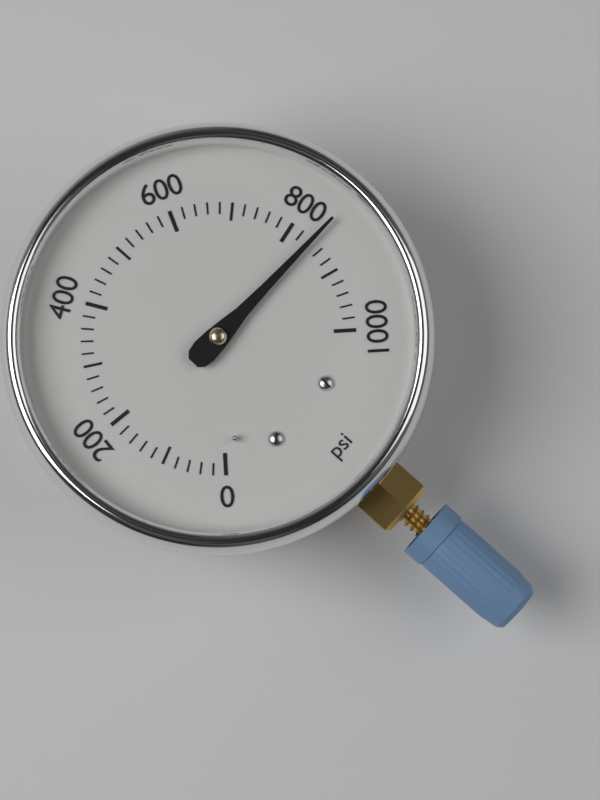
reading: 840 psi
